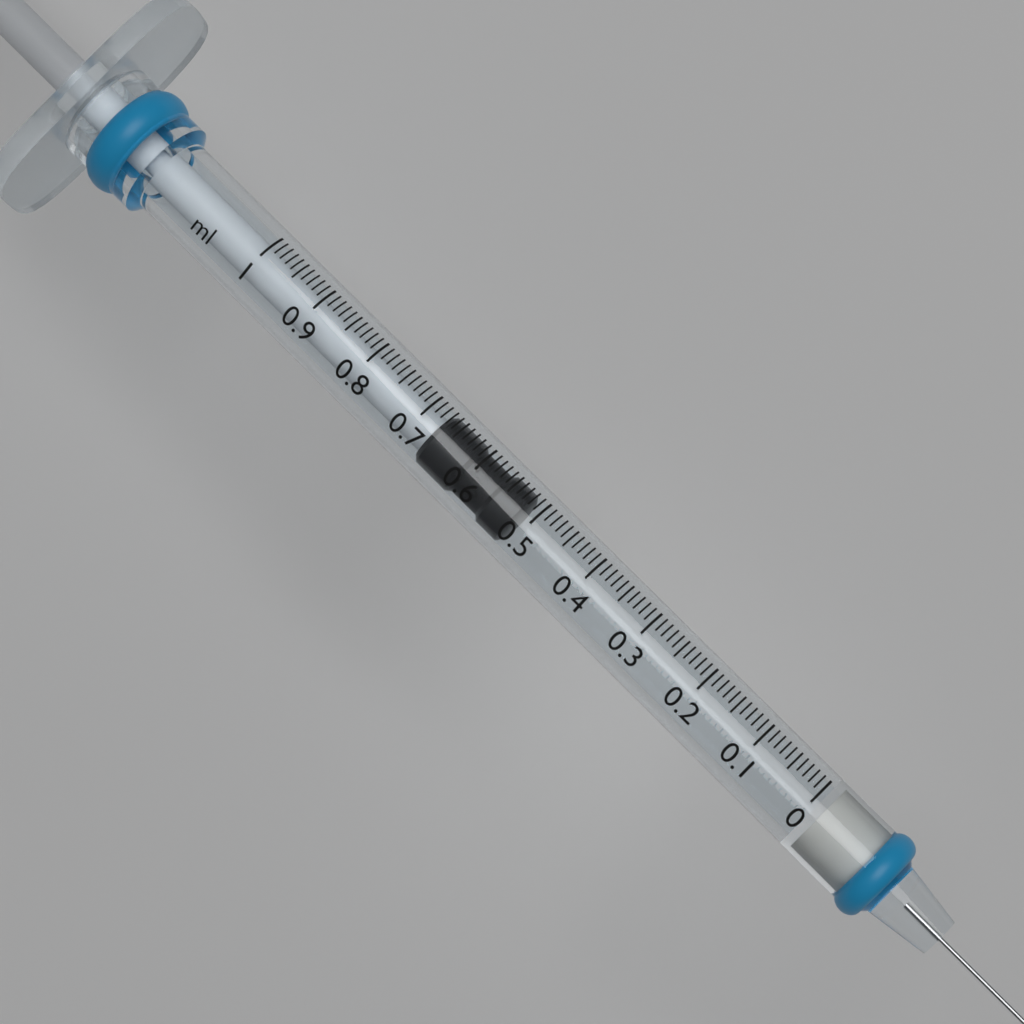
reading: 0.52 ml
